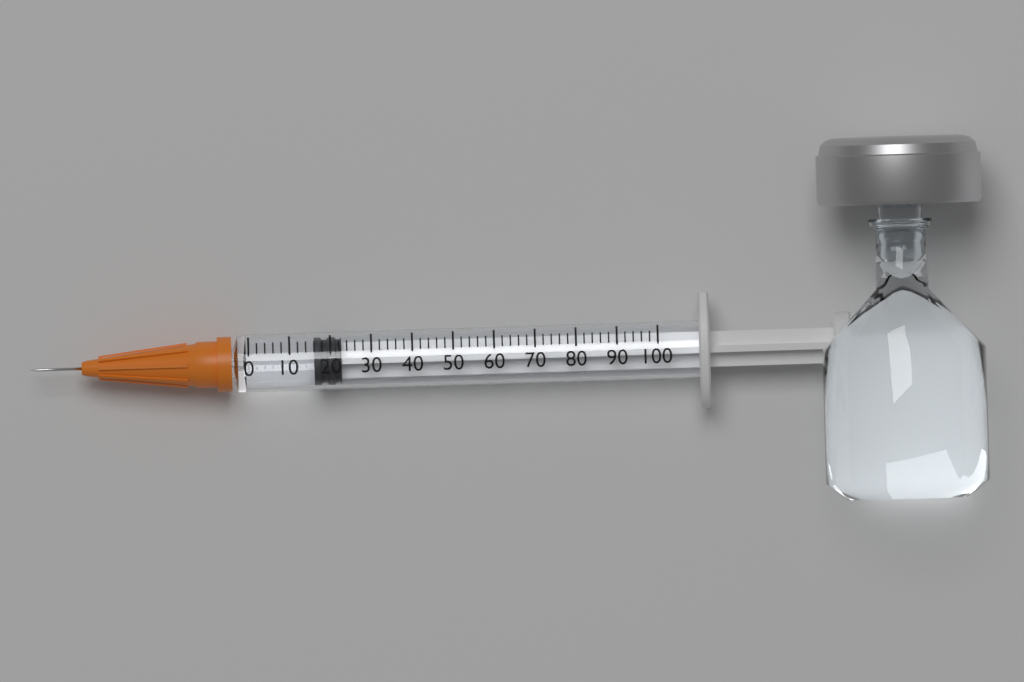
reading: 16 (no unit)
